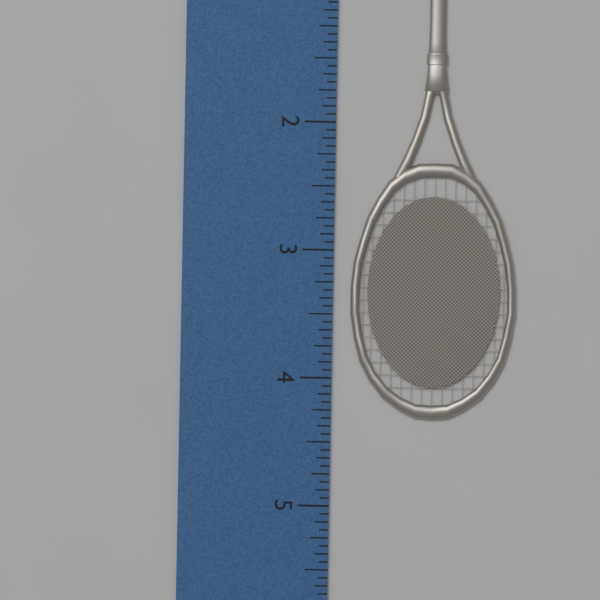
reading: 4.3125 inch
